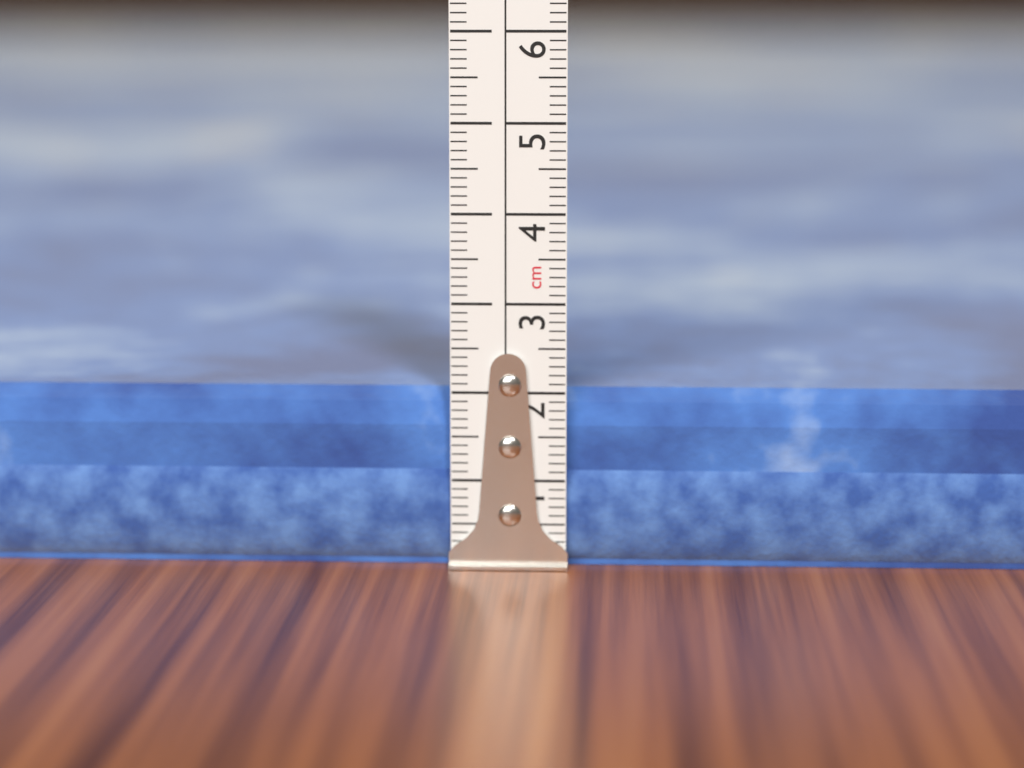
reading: 2.0 cm
